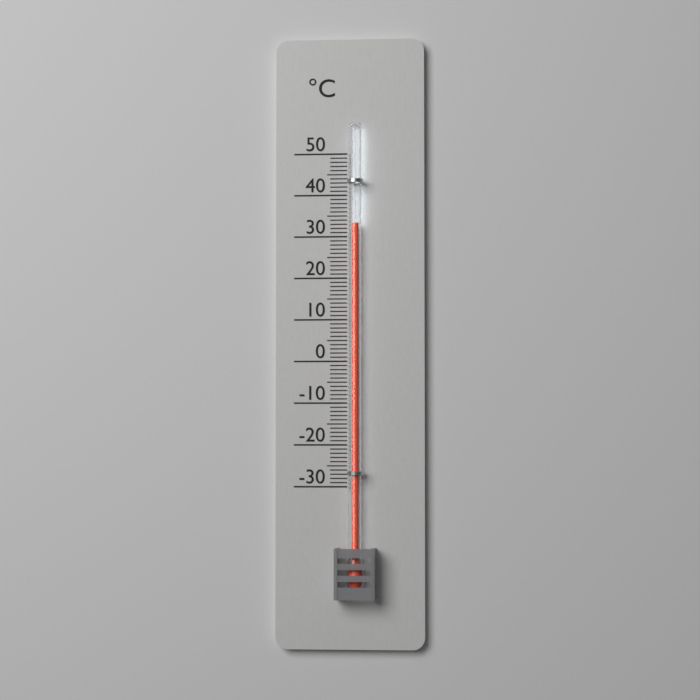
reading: 33 °C
